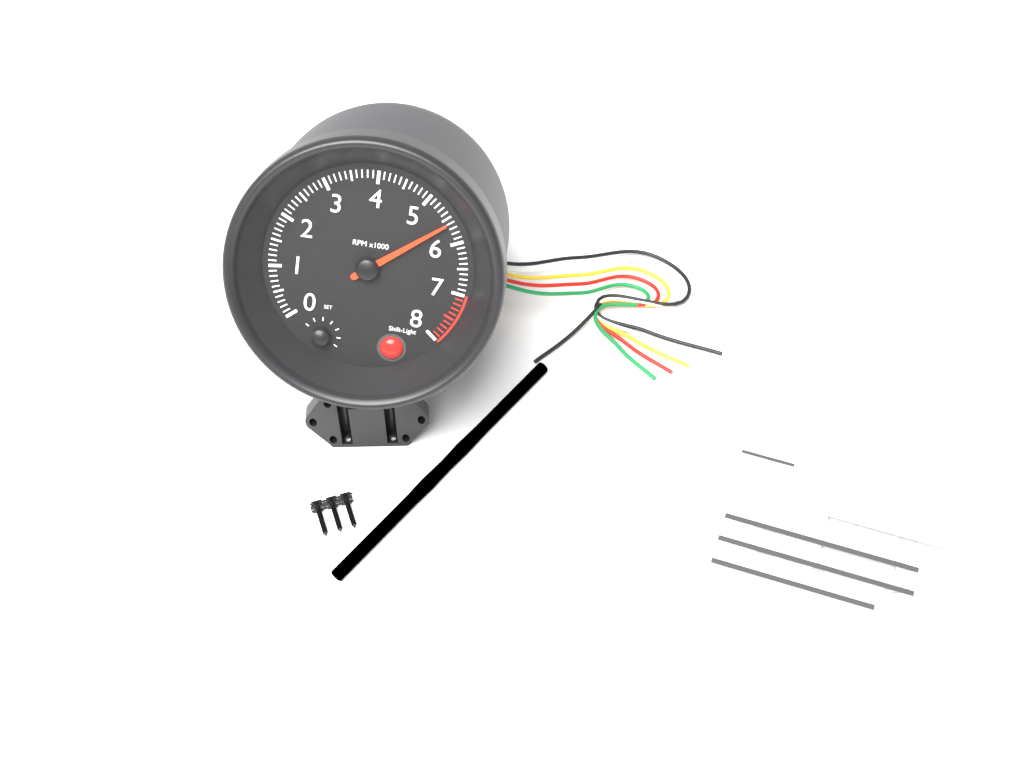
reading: 5600 RPM
